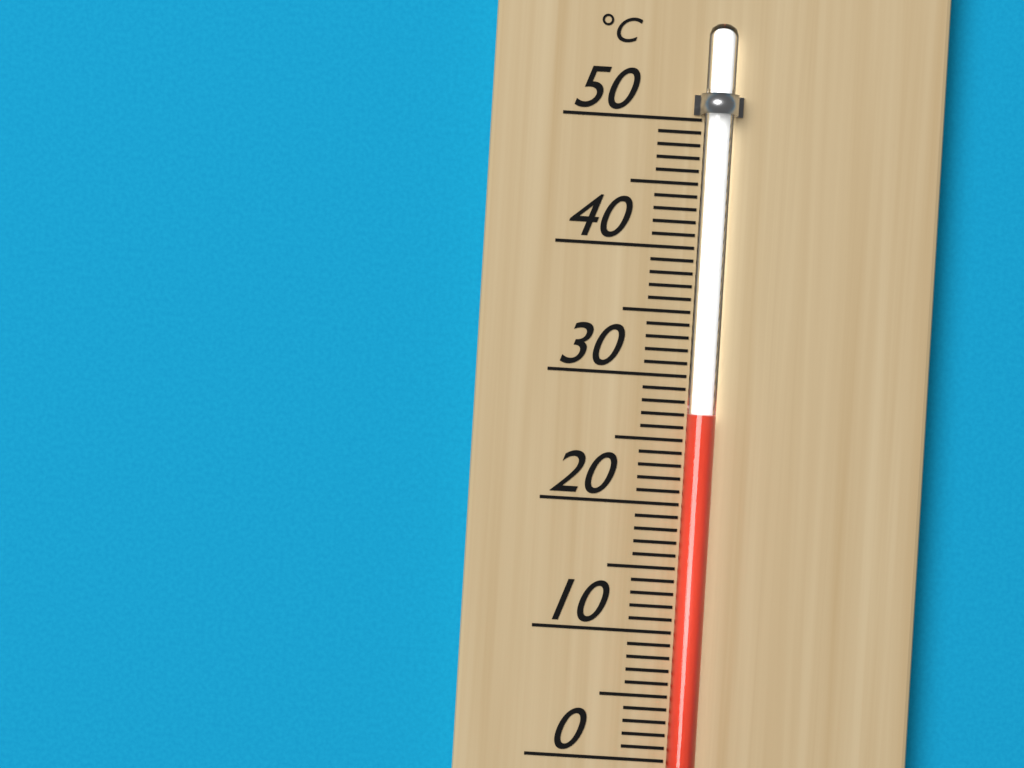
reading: 27 °C
